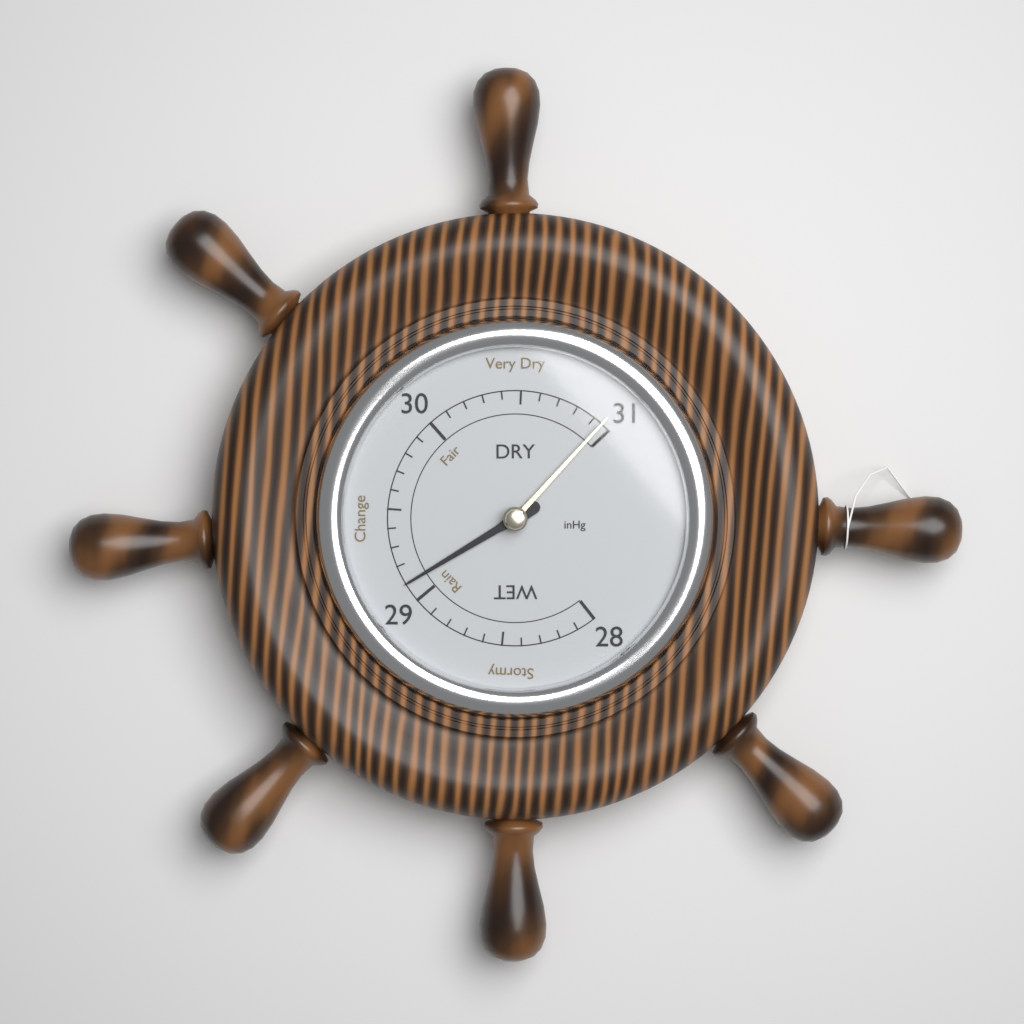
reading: 29.1 inHg
